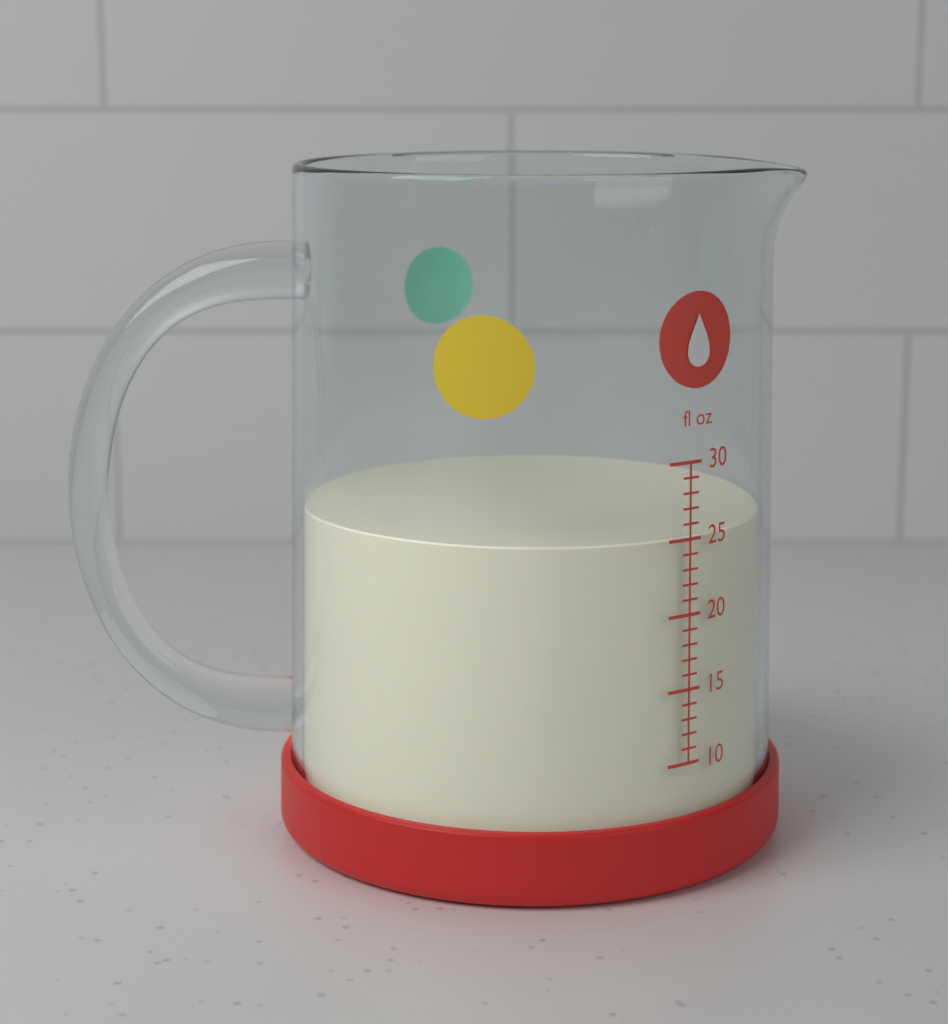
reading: 25 fl oz
